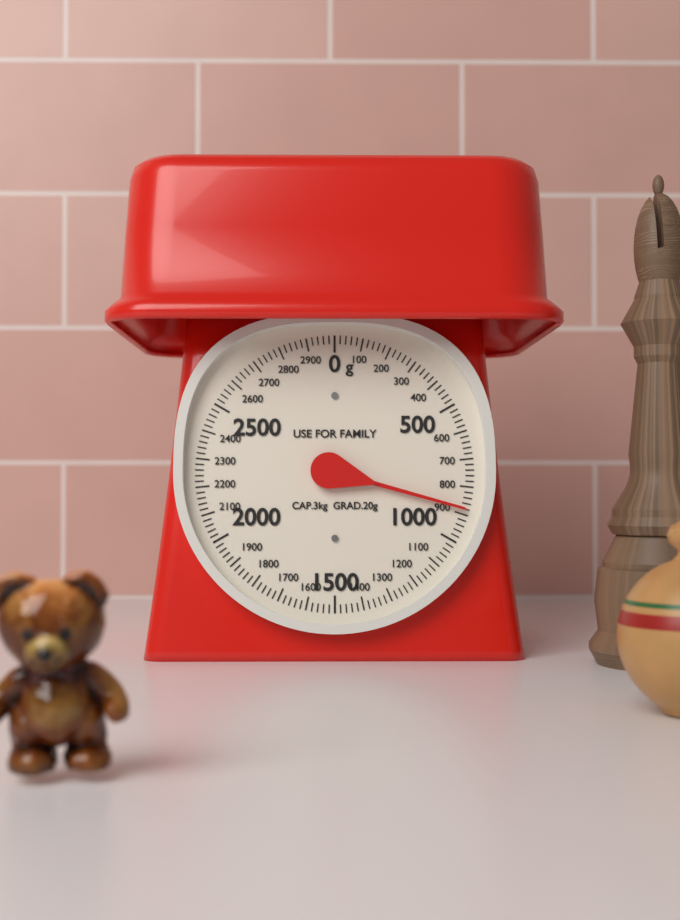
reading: 880 g
